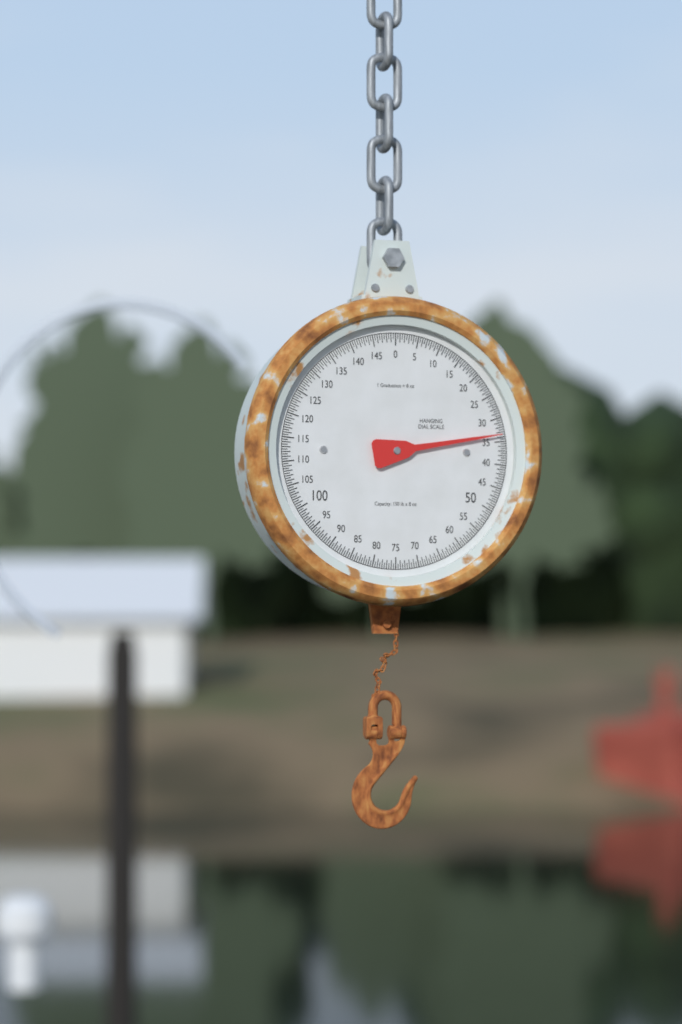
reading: 33.5 lb
